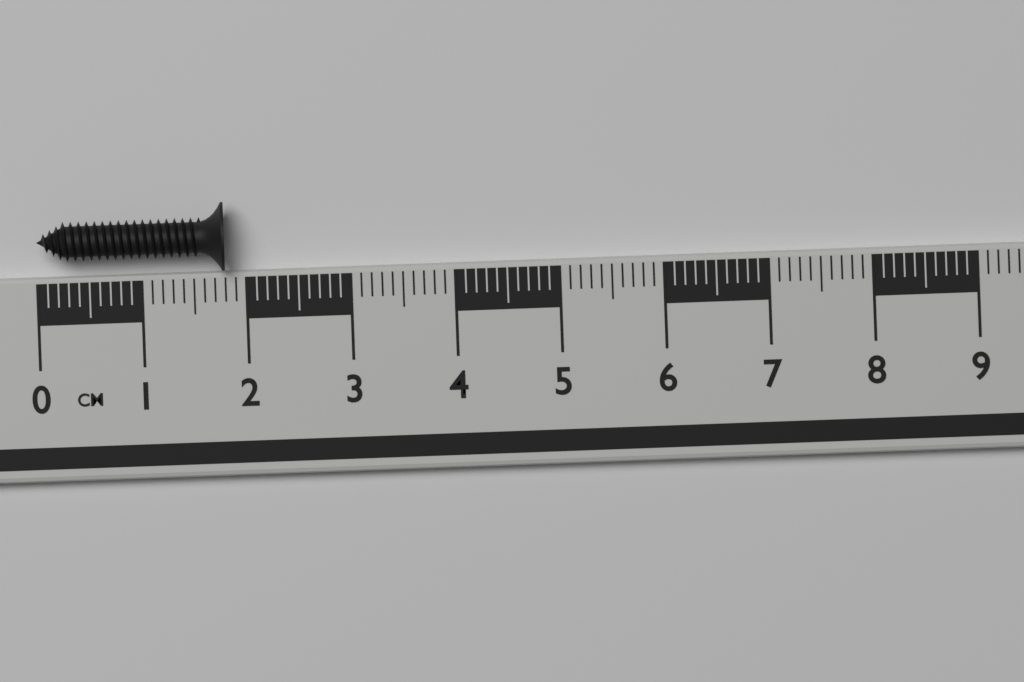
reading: 1.8 cm
